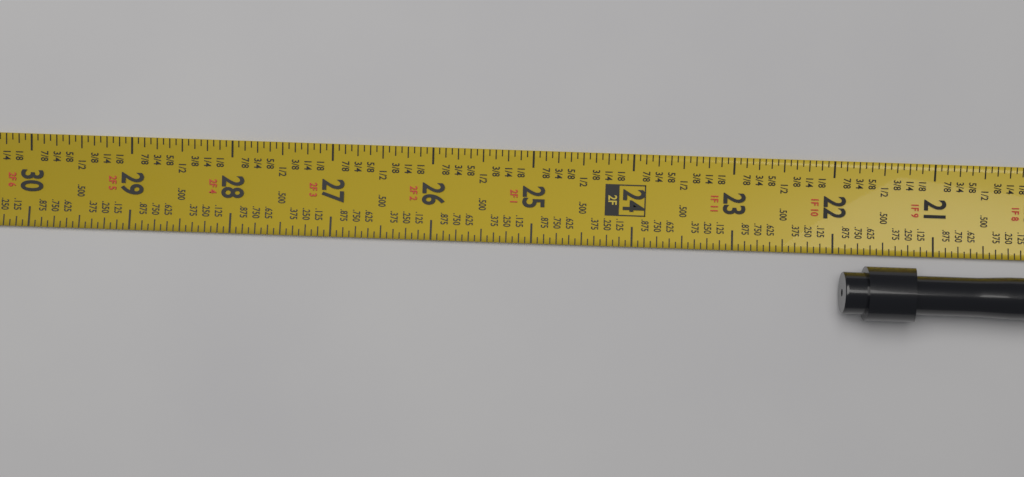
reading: 21.9375 in
